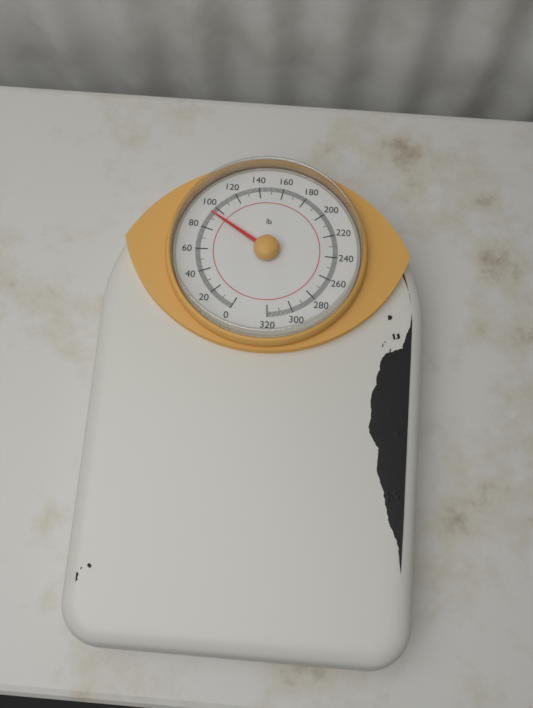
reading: 94 lb
